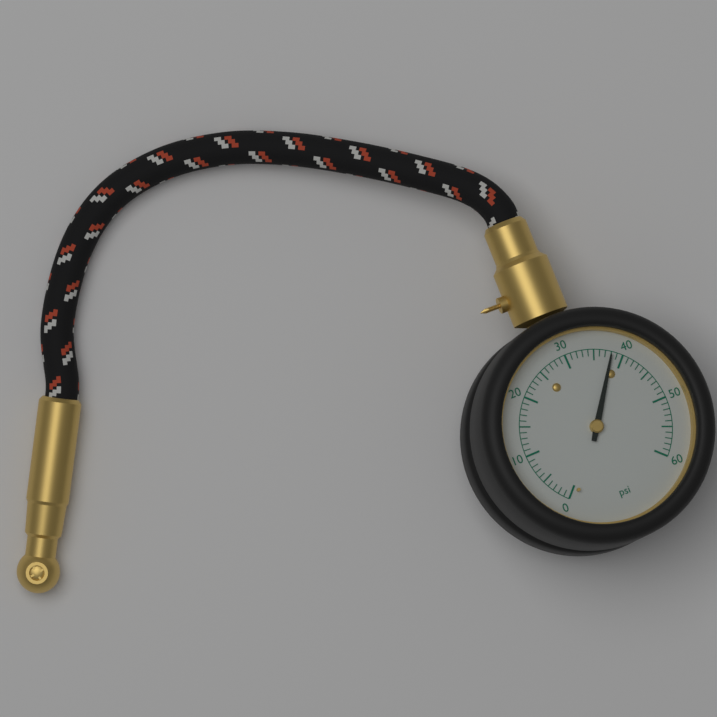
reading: 38 psi
